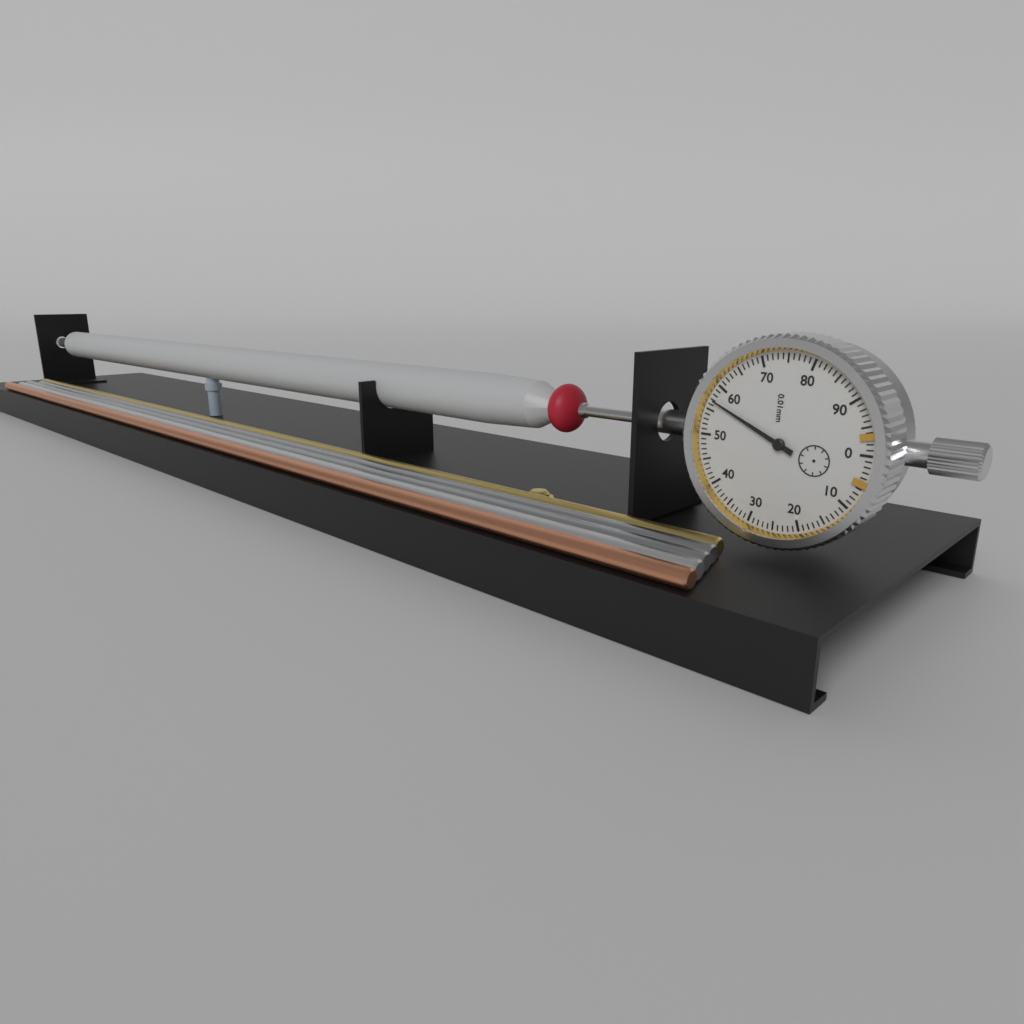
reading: 0.57 mm
